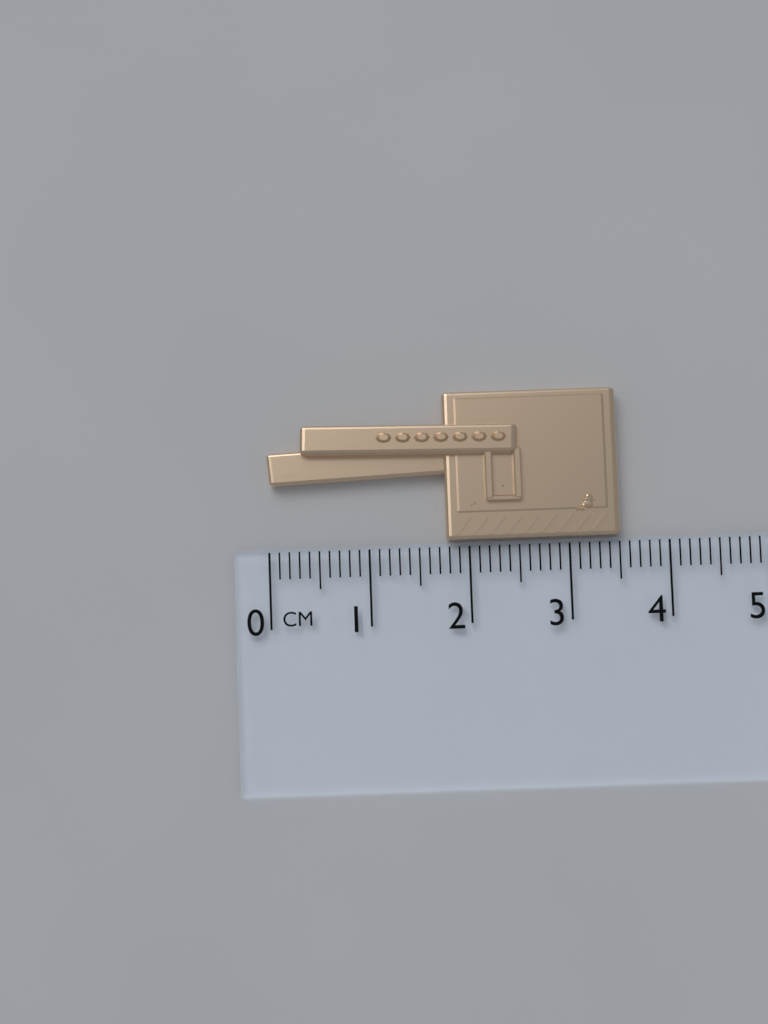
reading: 3.5 cm
